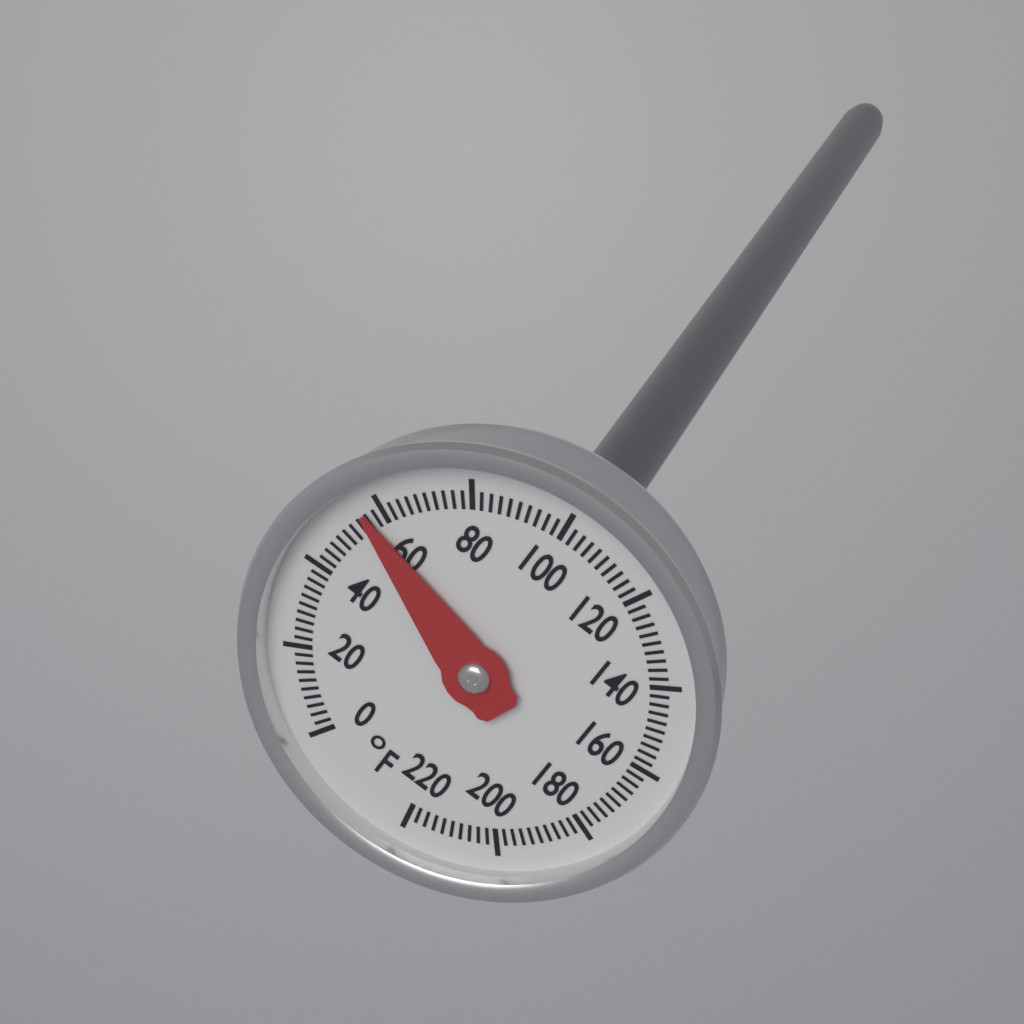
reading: 56 °F
